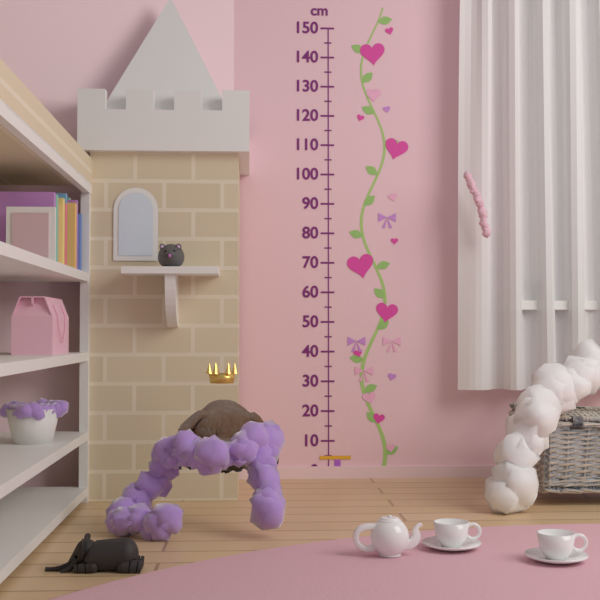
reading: 5 cm
